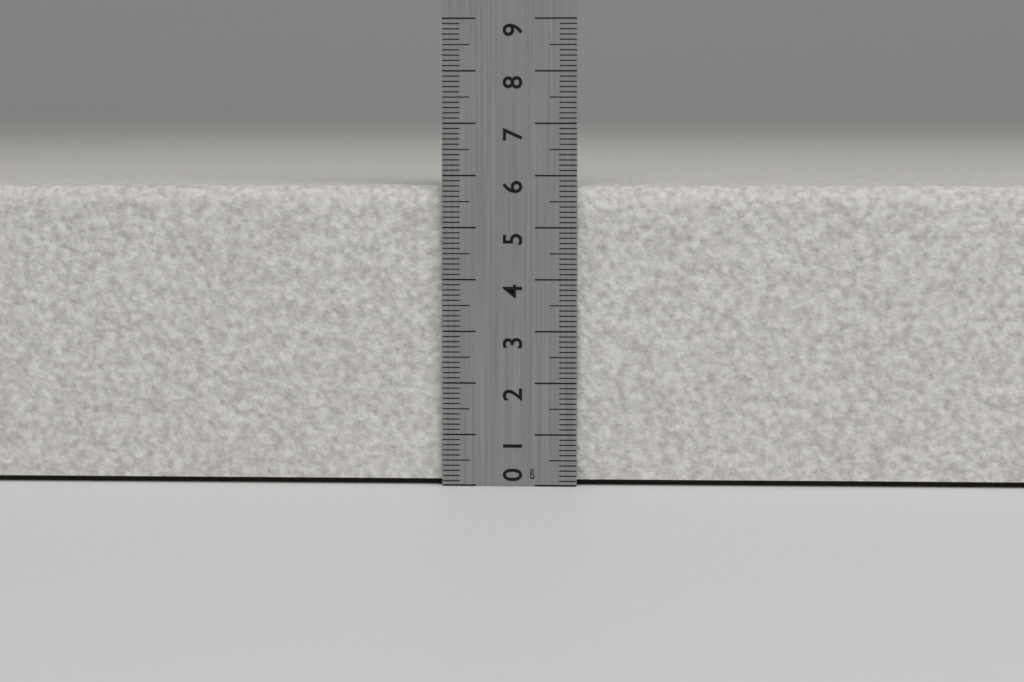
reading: 5.8 cm
